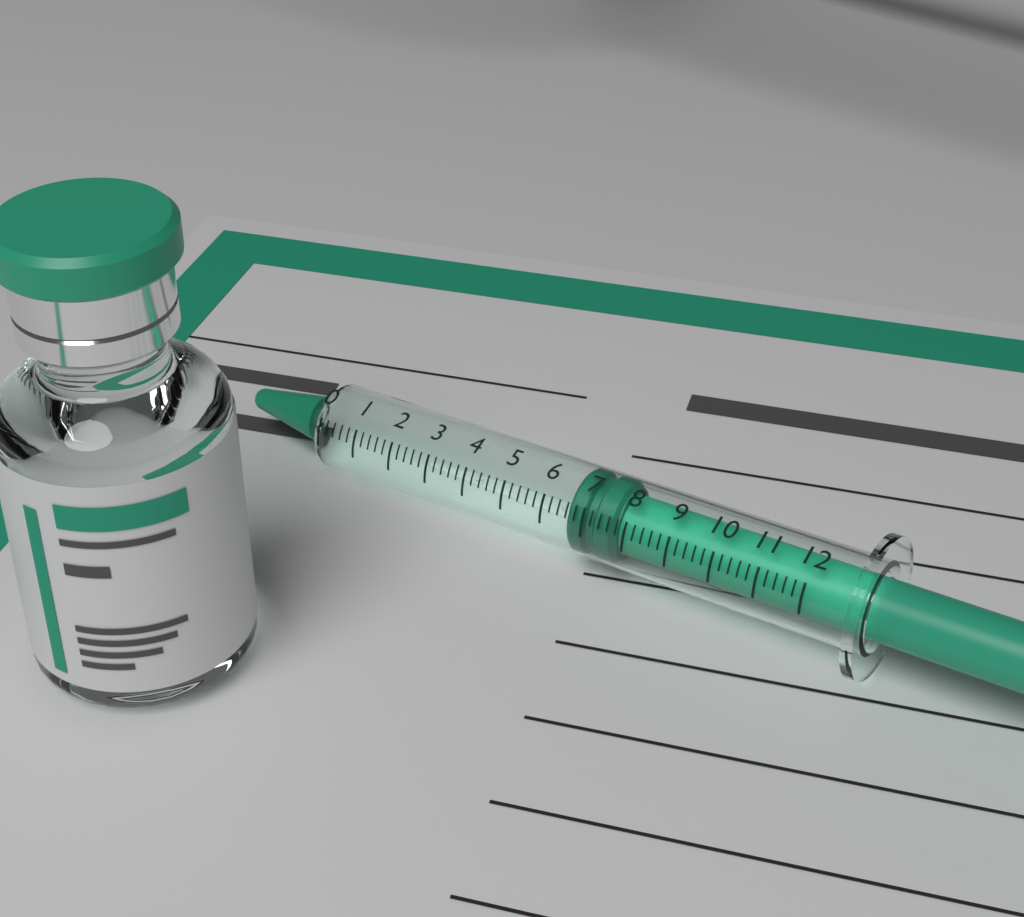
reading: 6.6 (no unit)
